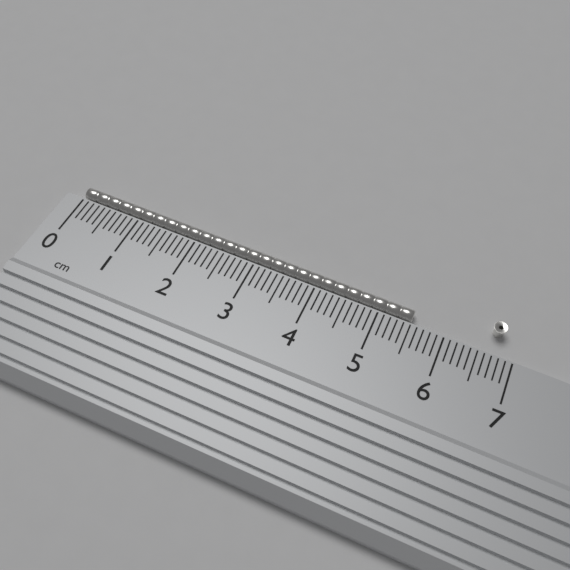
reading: 5.5 cm
